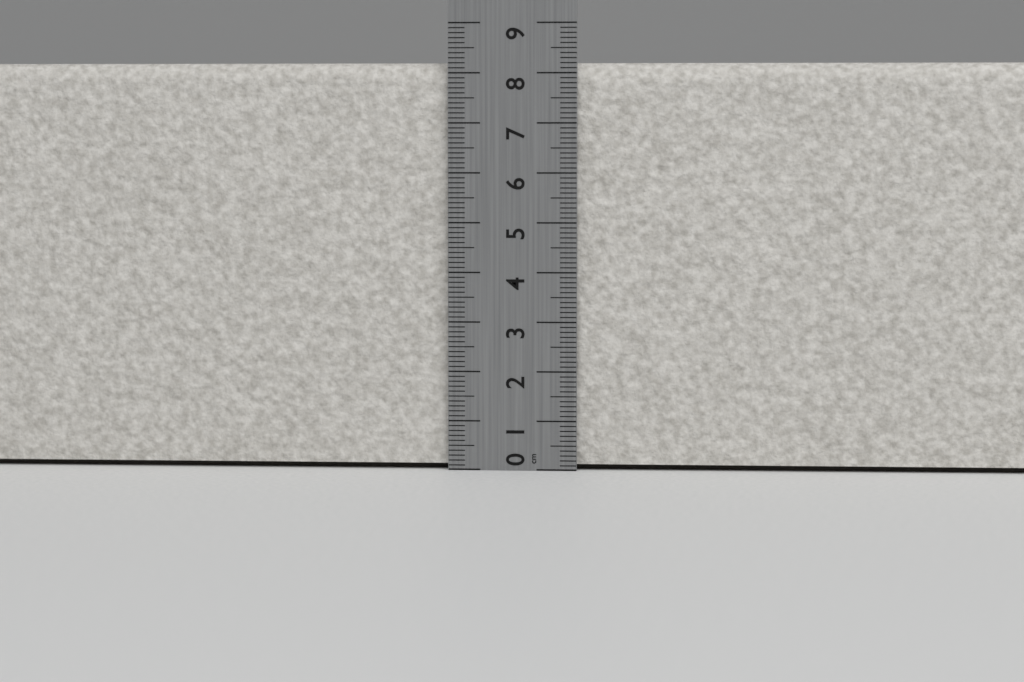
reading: 8.2 cm
